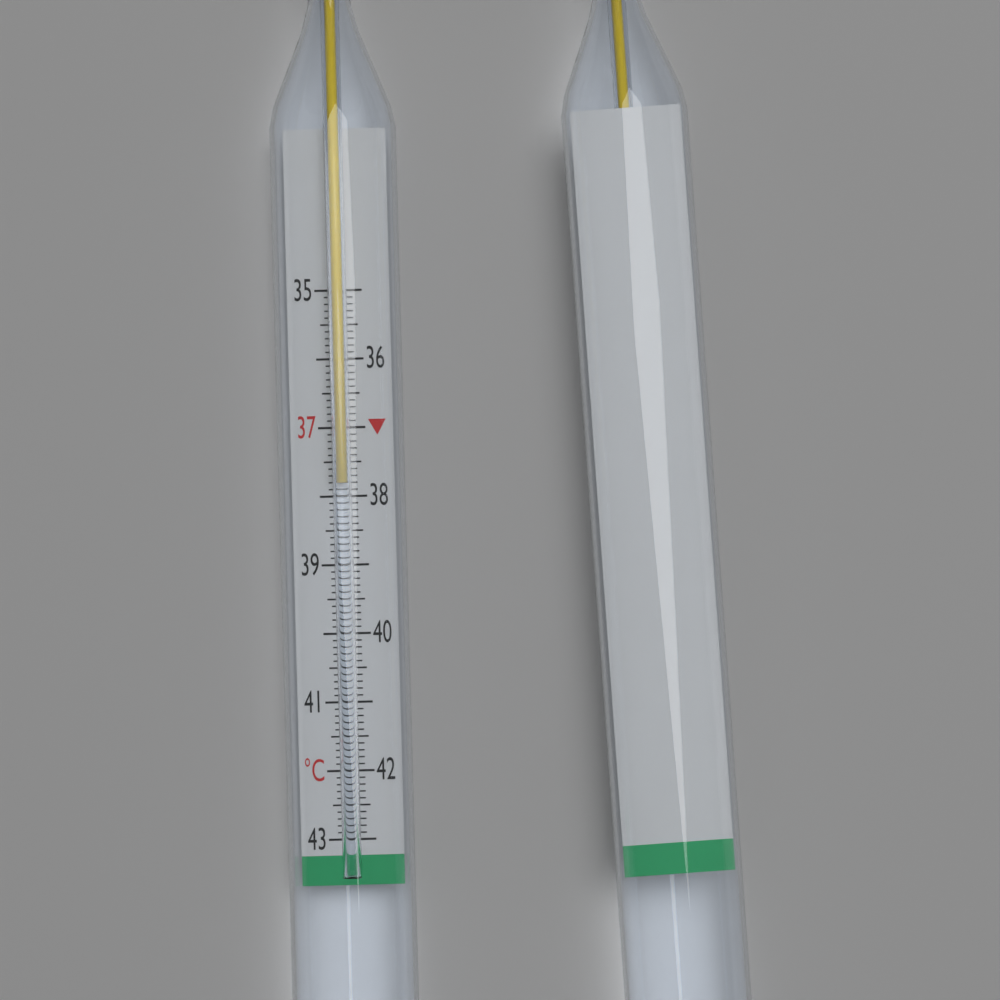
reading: 37.8 °C
